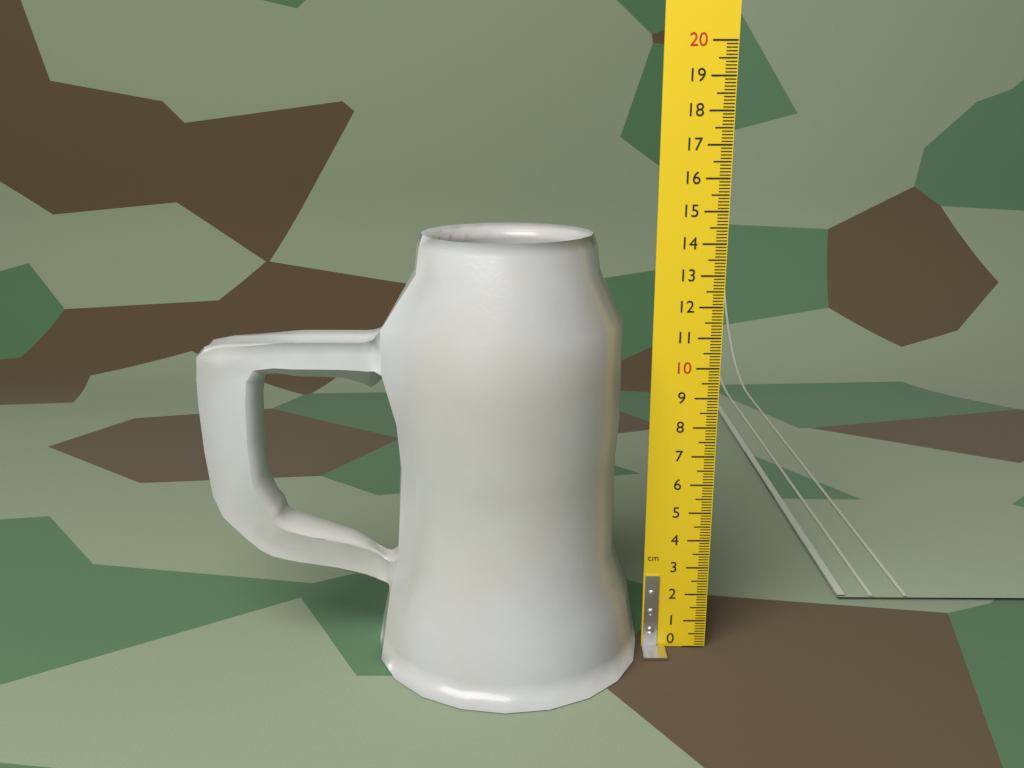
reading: 14.3 cm
